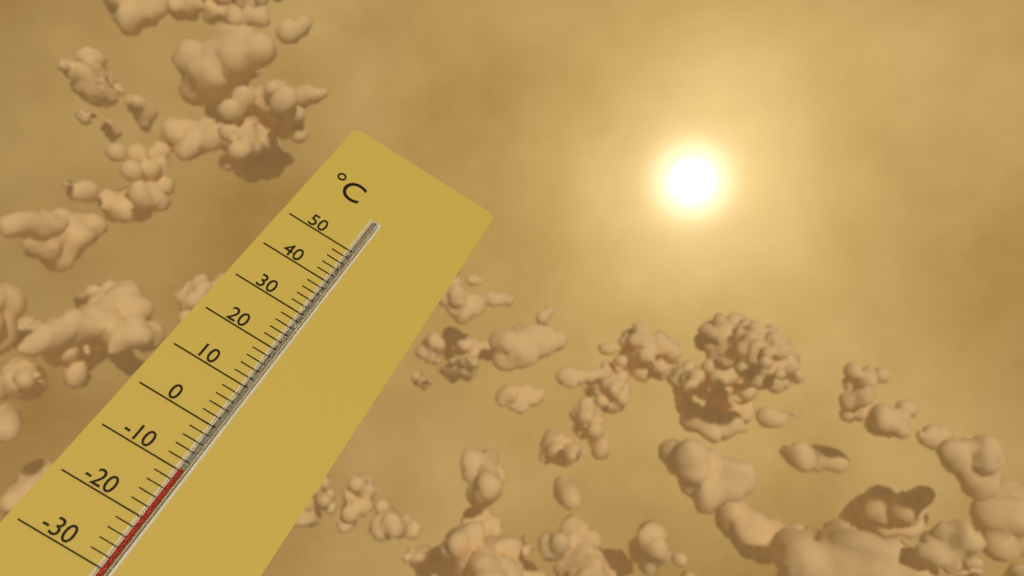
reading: -10 °C
